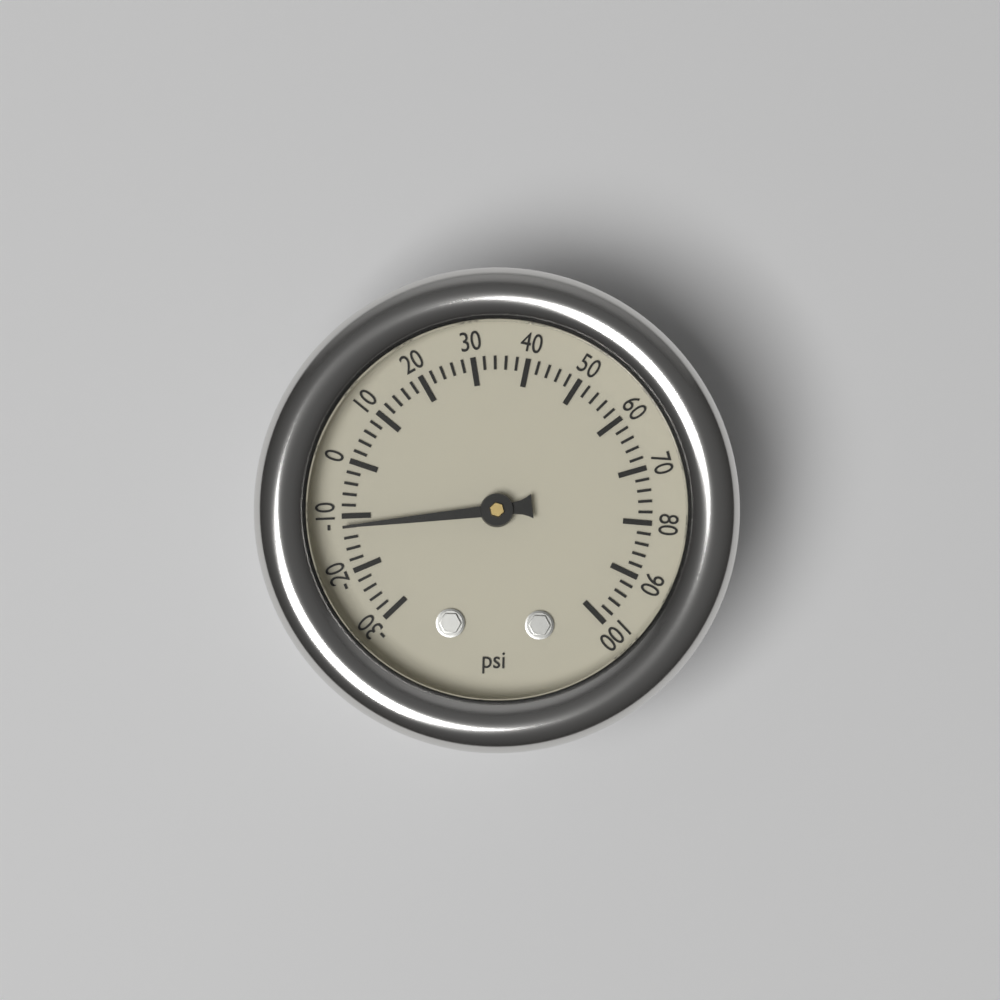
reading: -12 psi
